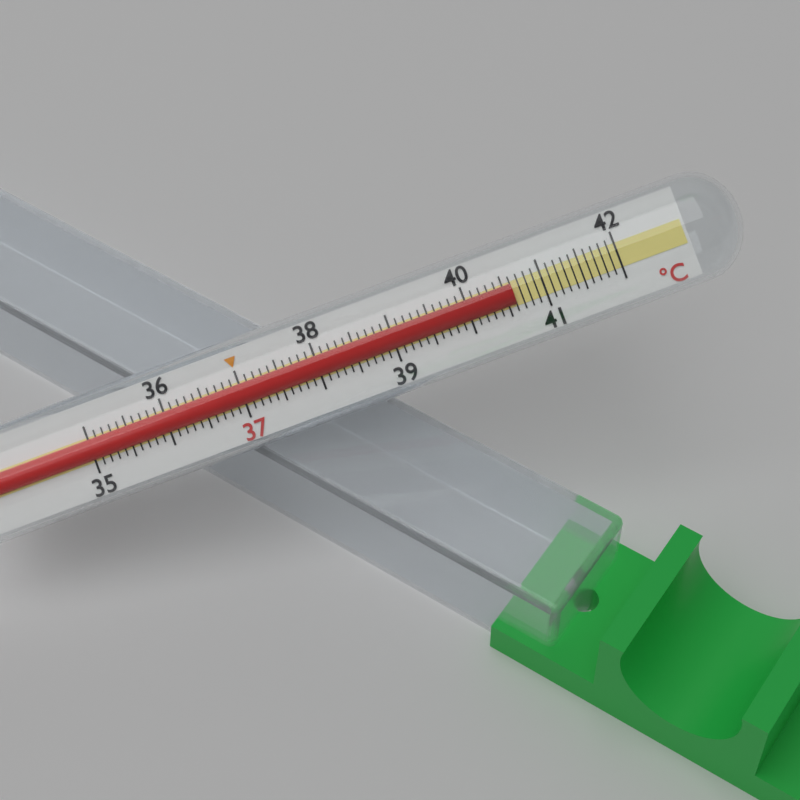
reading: 40.6 °C
